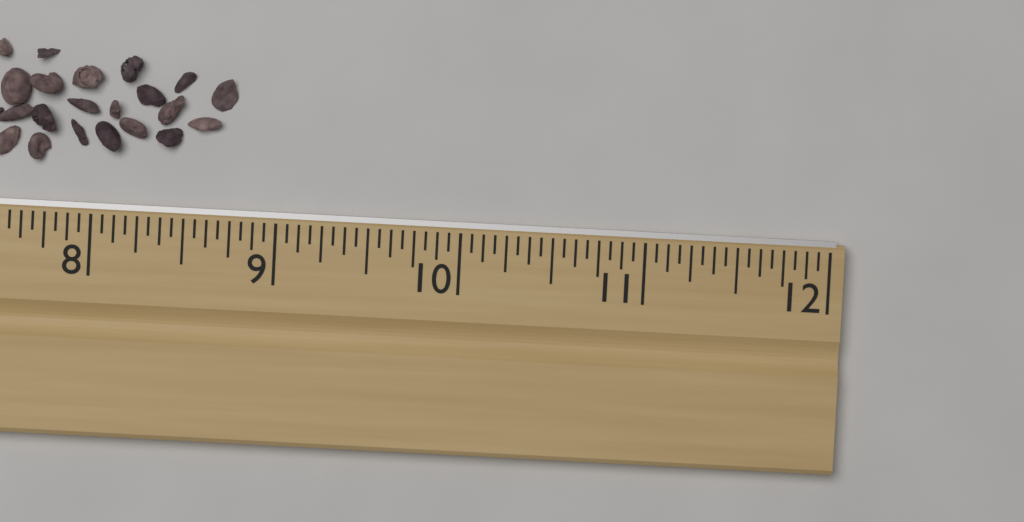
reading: 8.7500 in
